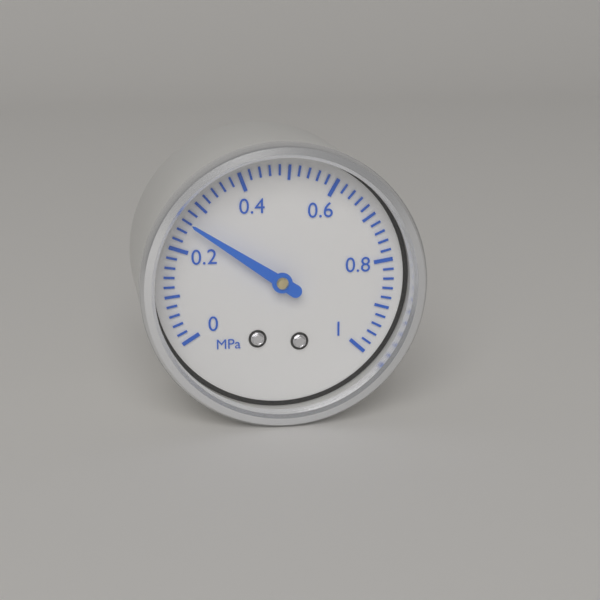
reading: 0.26 MPa
